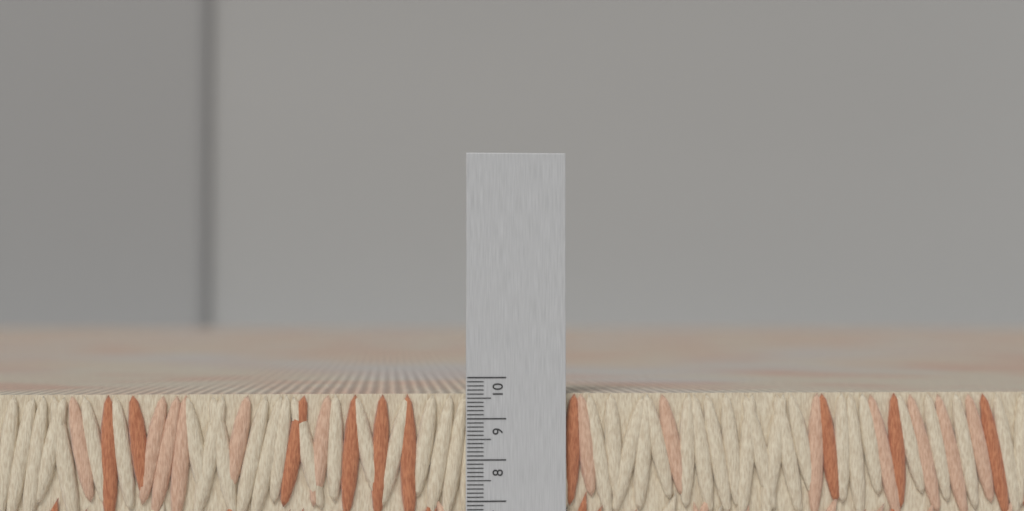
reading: 9.6 (no unit)
